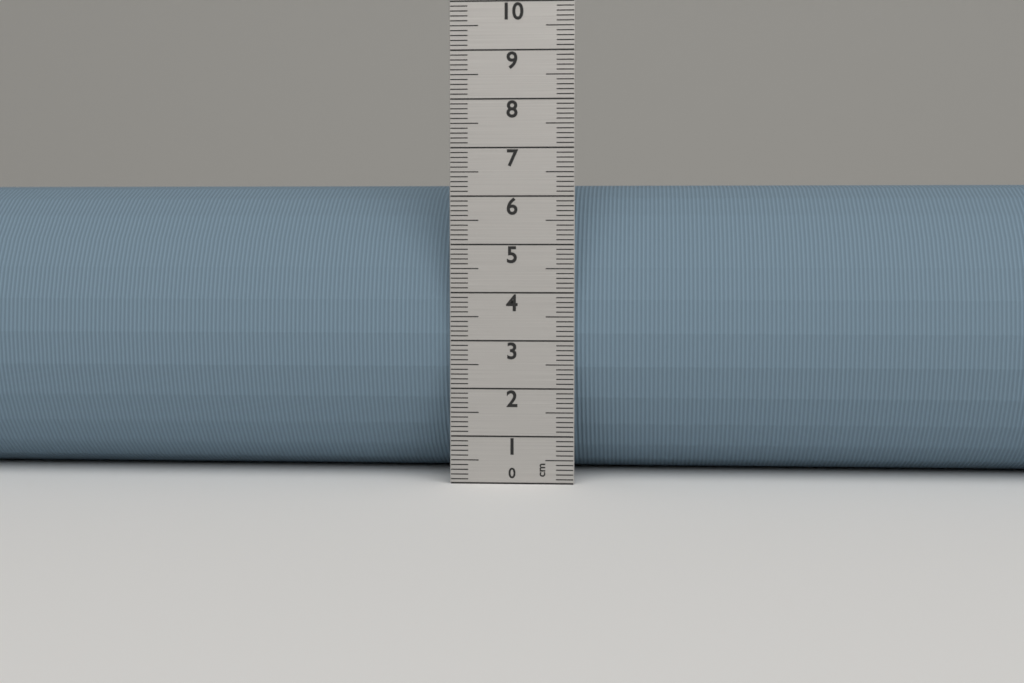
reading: 6.3 cm
